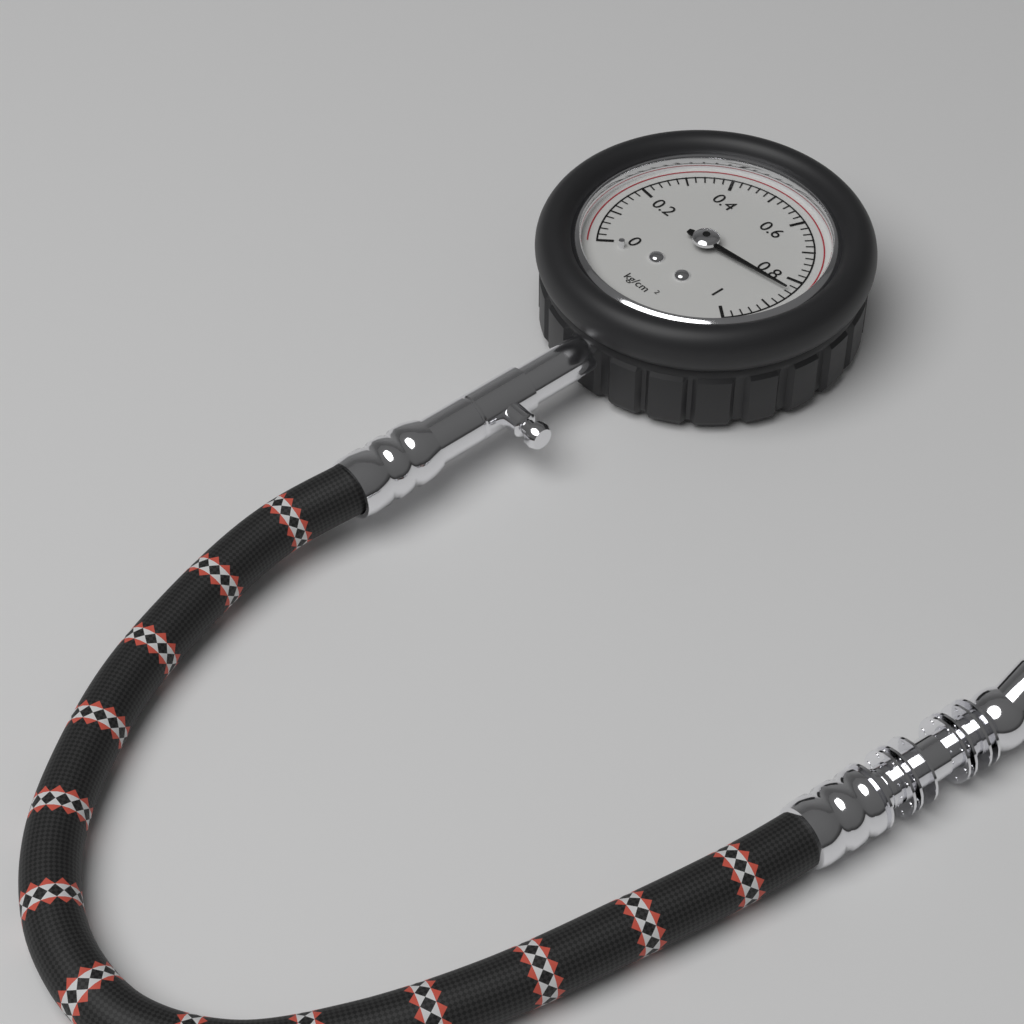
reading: 0.84 kg/cm²
